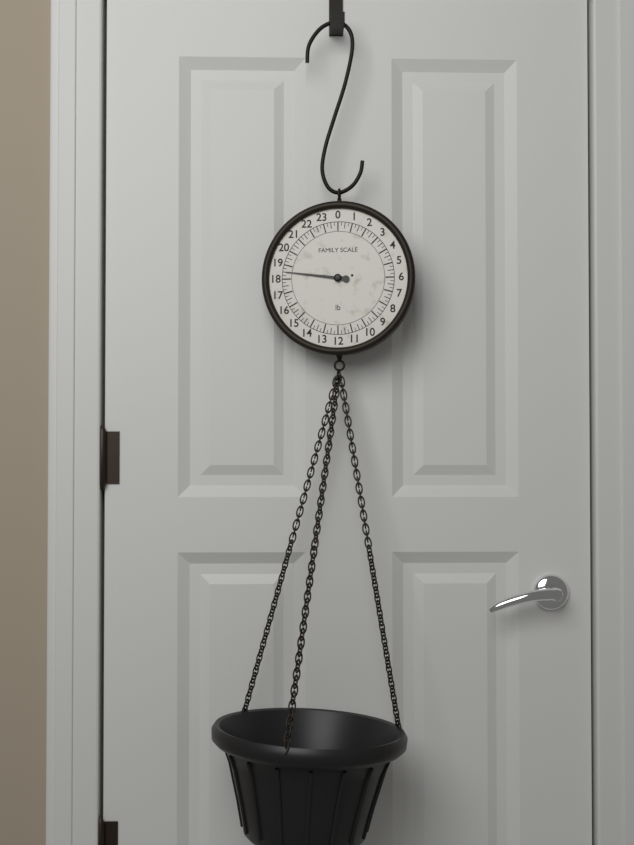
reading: 18.50 lb
